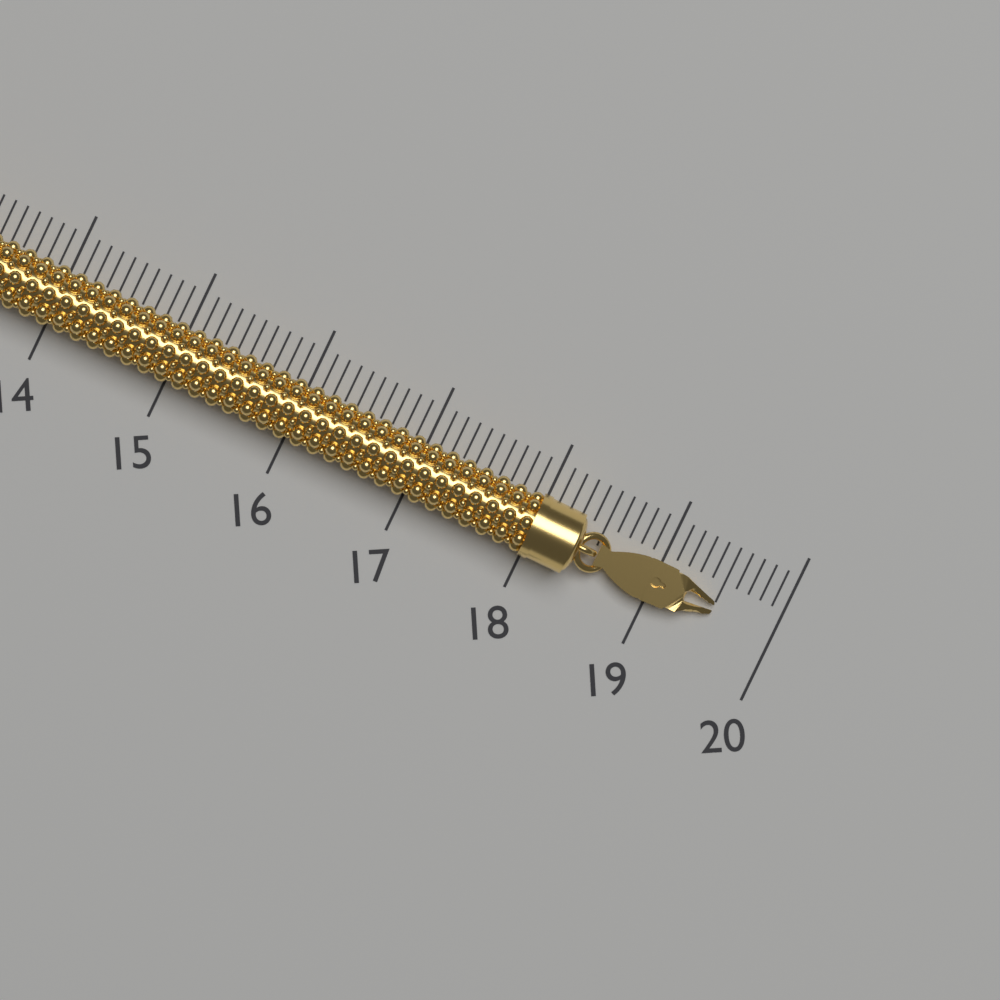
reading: 19.5 (no unit)
